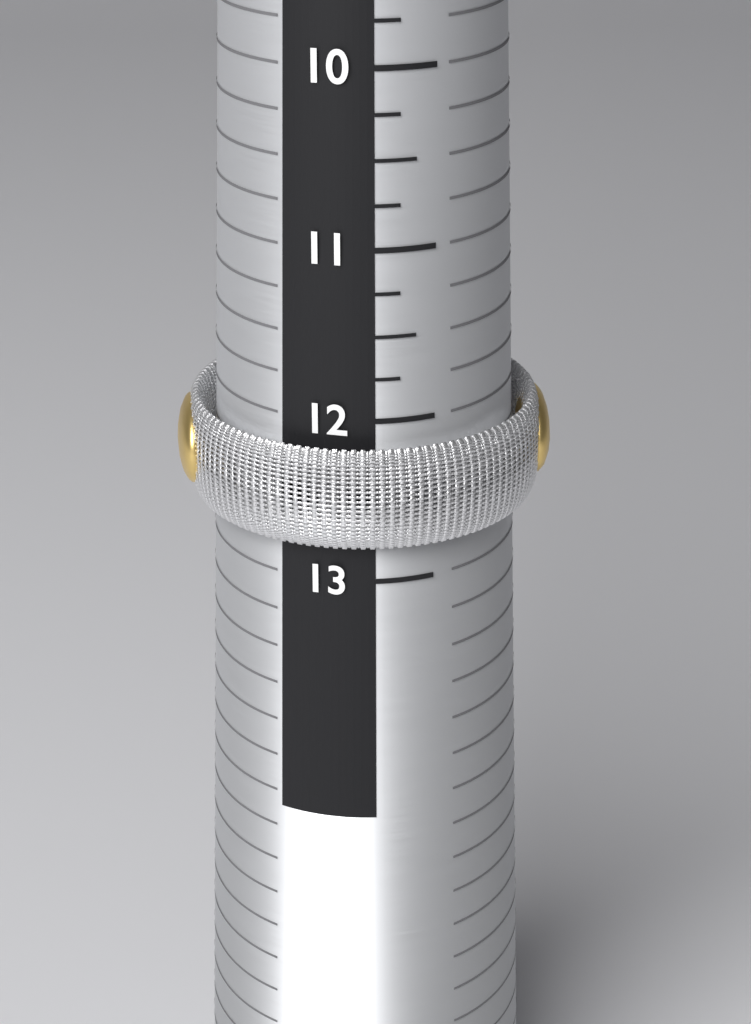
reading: 12.75 (no unit)
